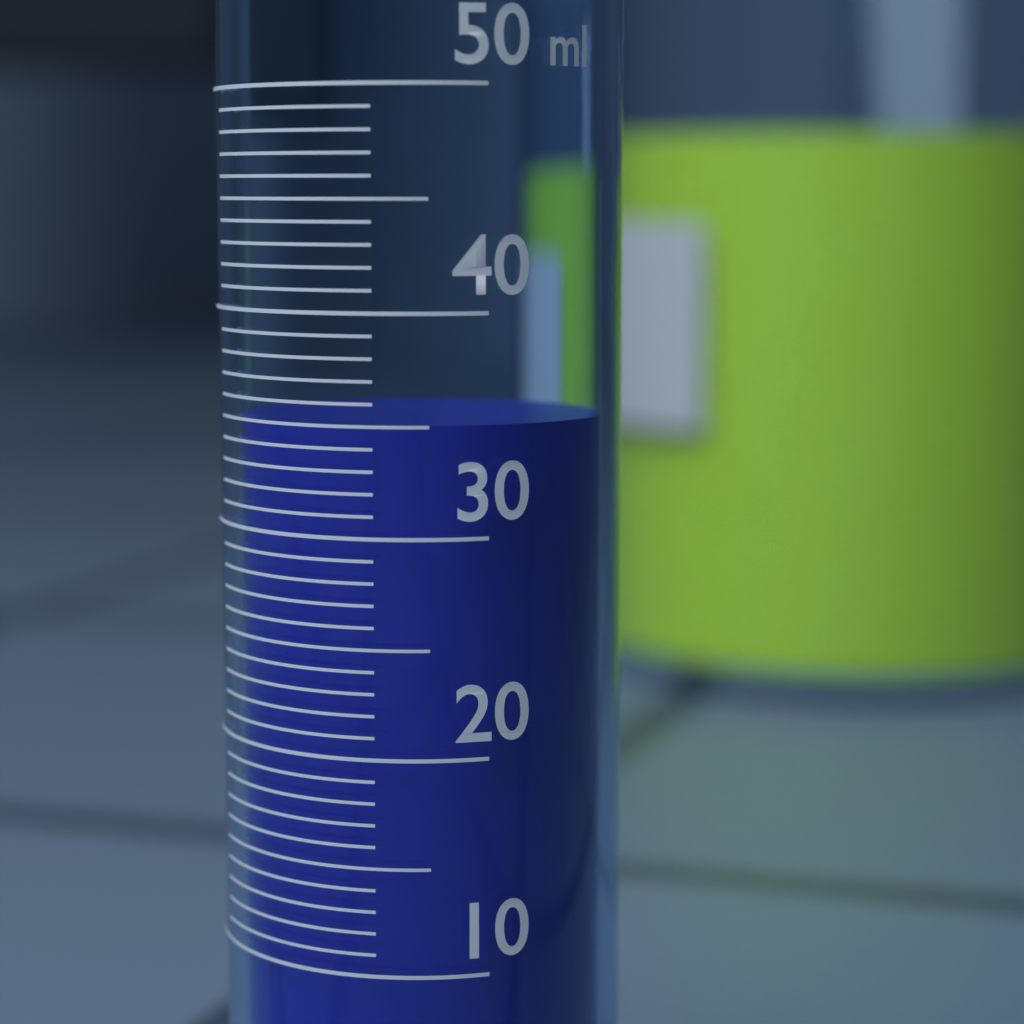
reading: 35 ml
